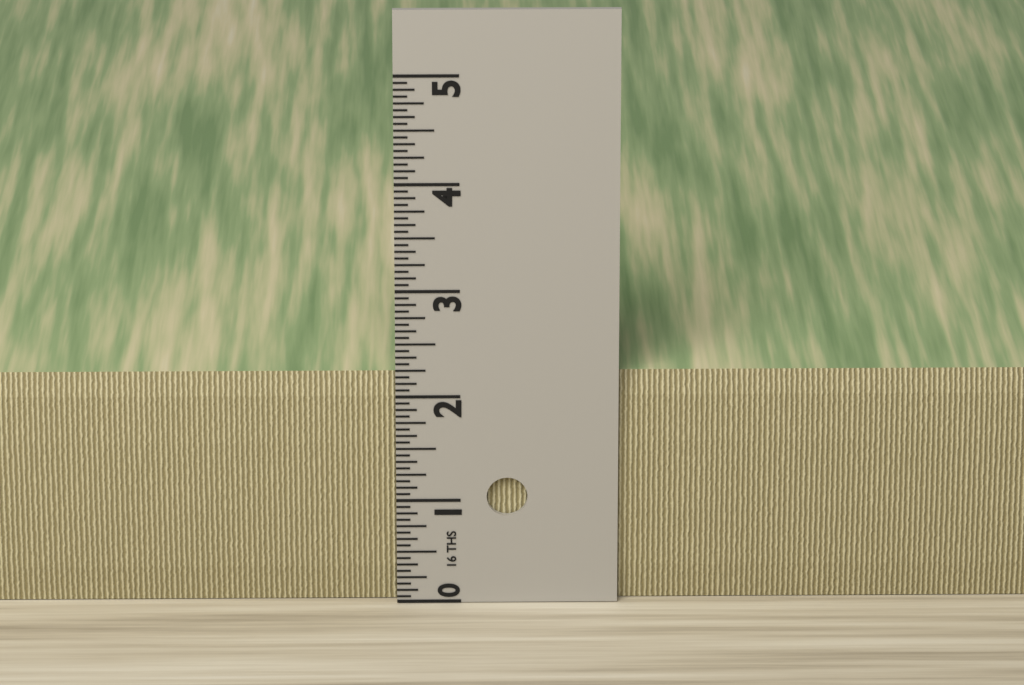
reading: 2.1875 in
